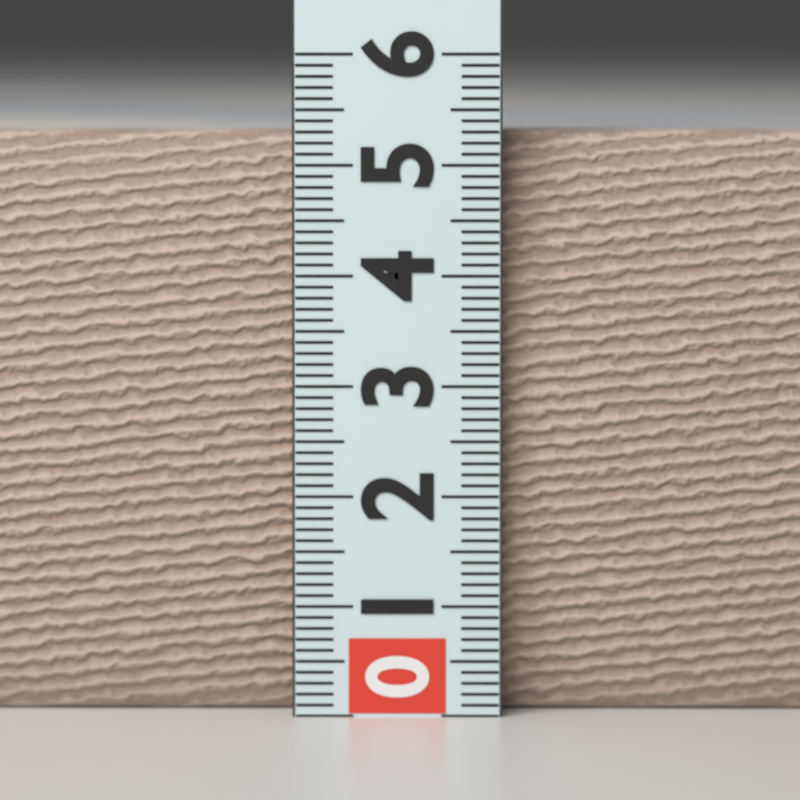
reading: 5.3 (no unit)
